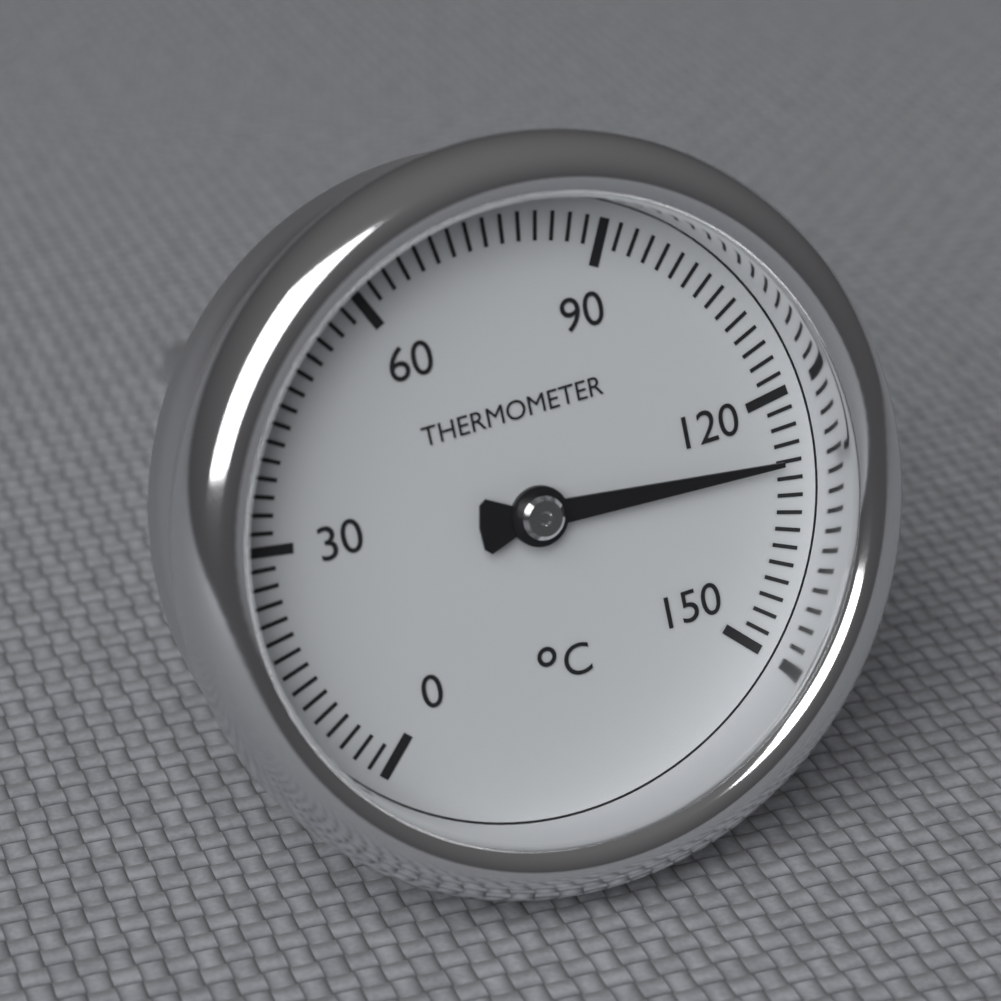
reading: 128 °C
